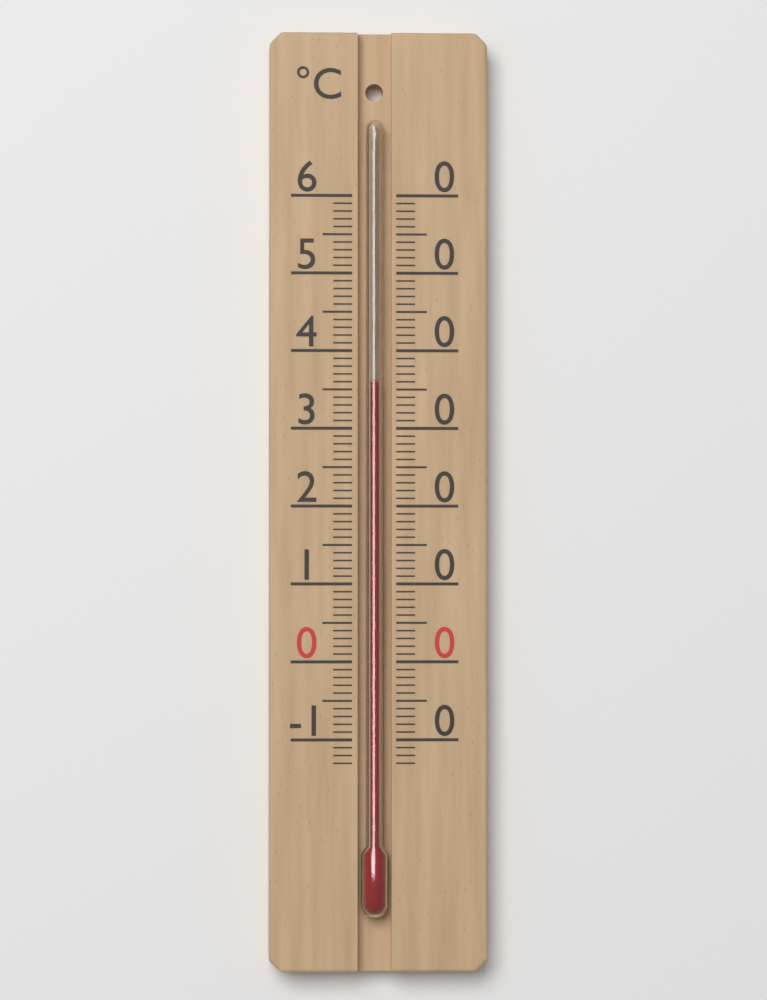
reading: 36 °C
